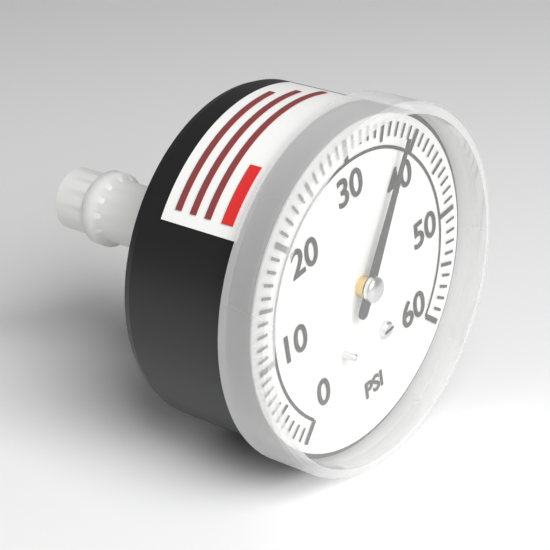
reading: 38 psi
